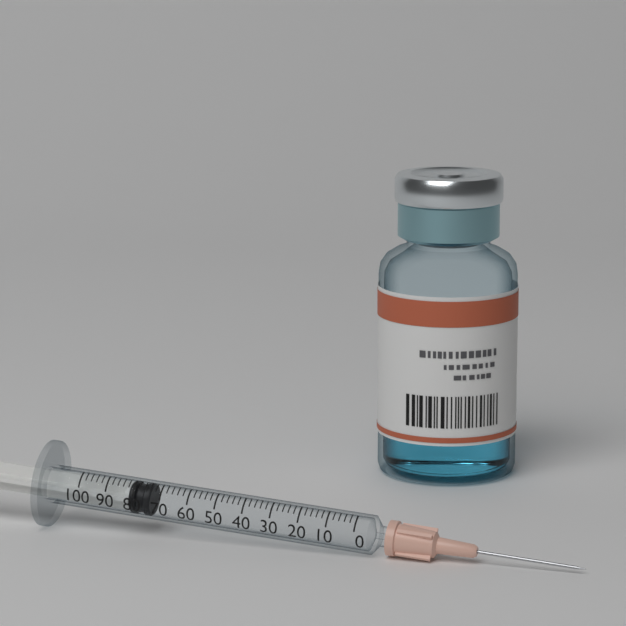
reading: 74 (no unit)
